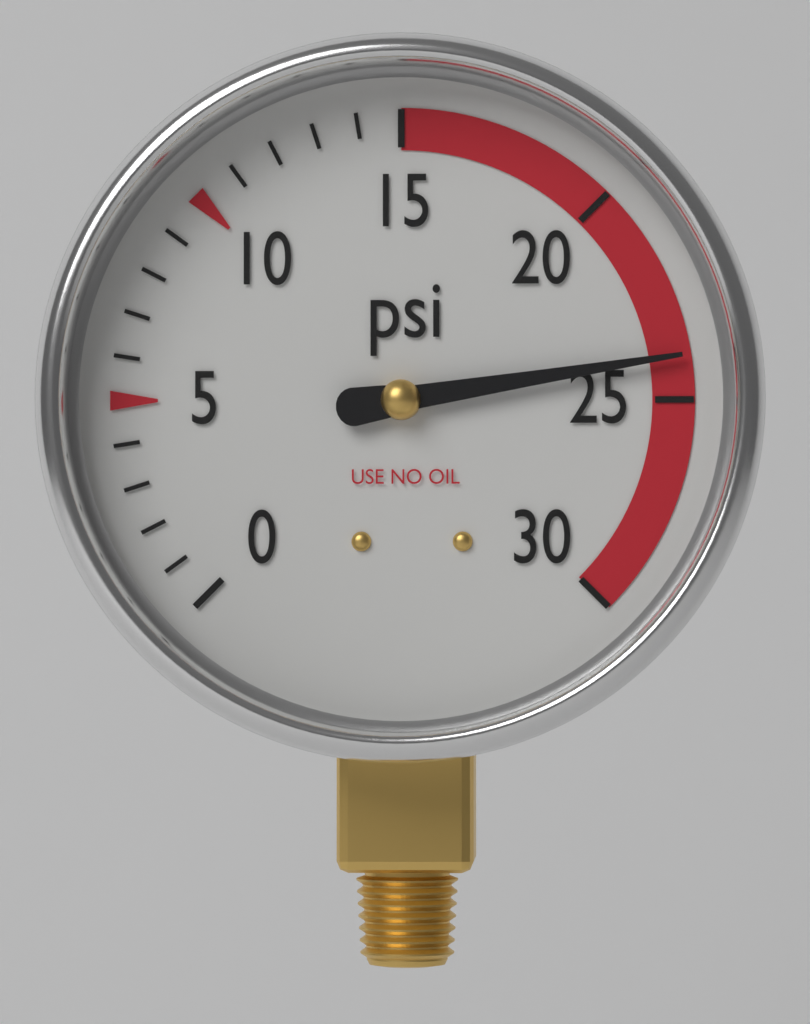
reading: 24 psi
